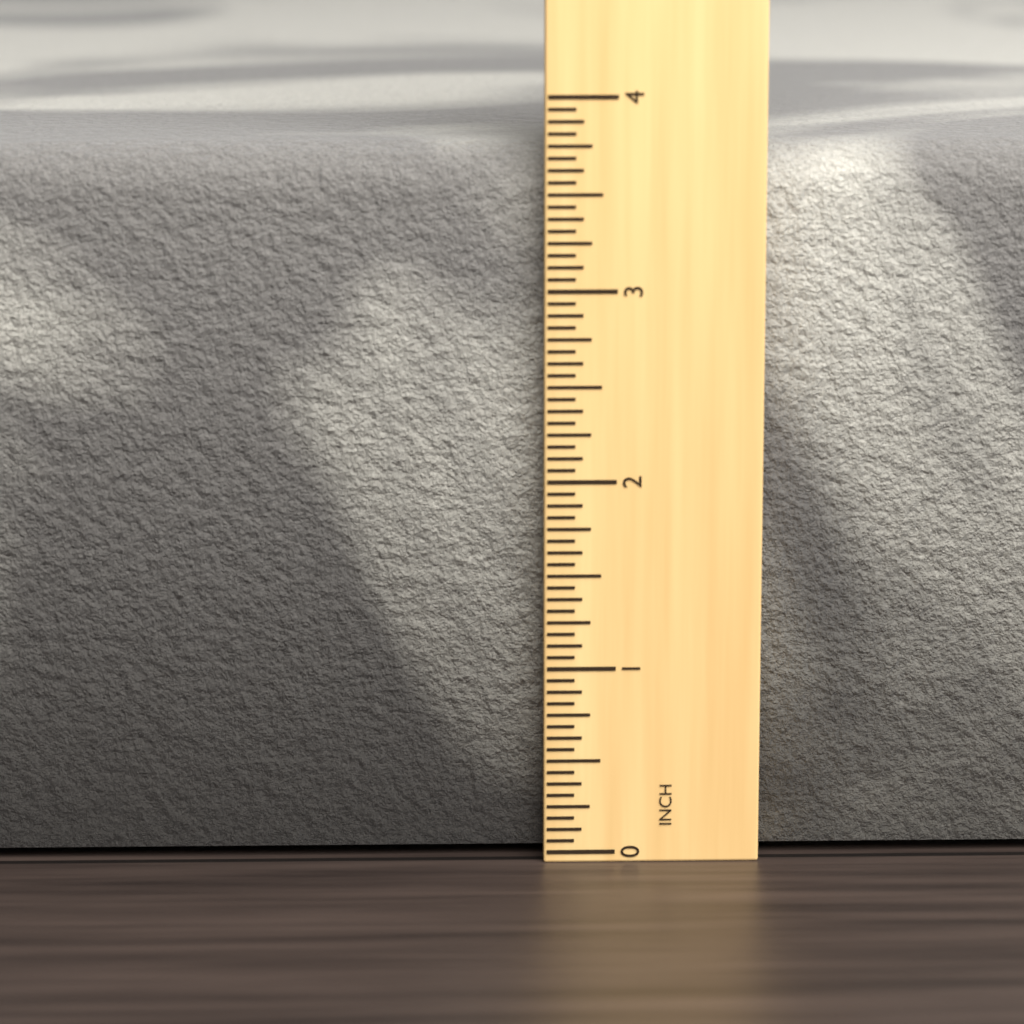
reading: 3.7500 in
